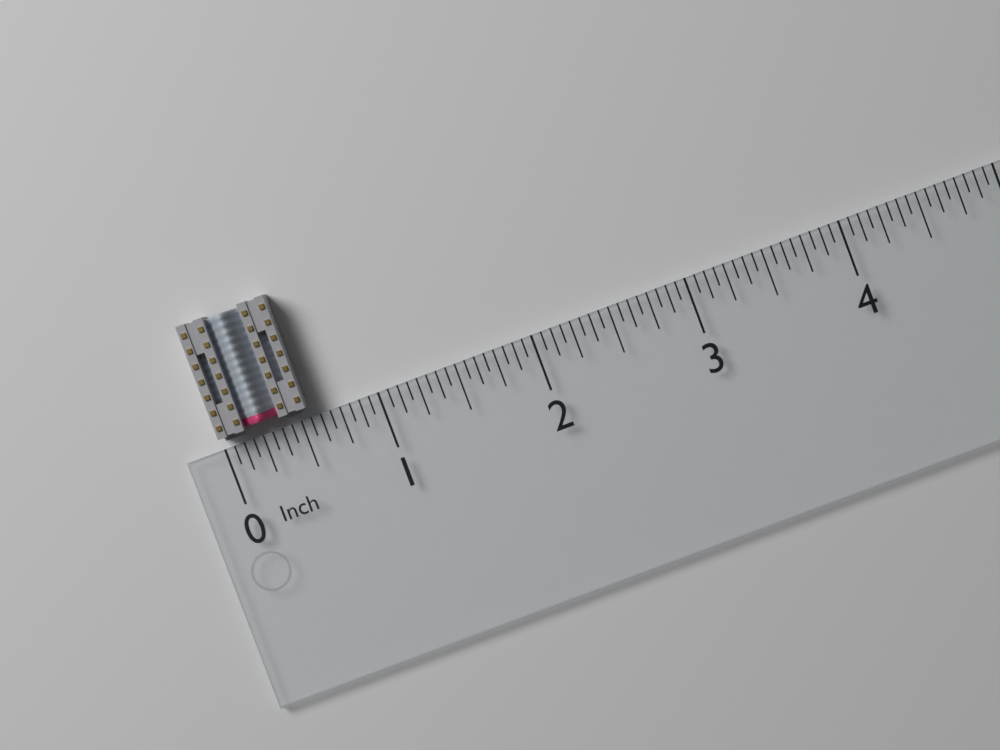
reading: 0.5625 in
